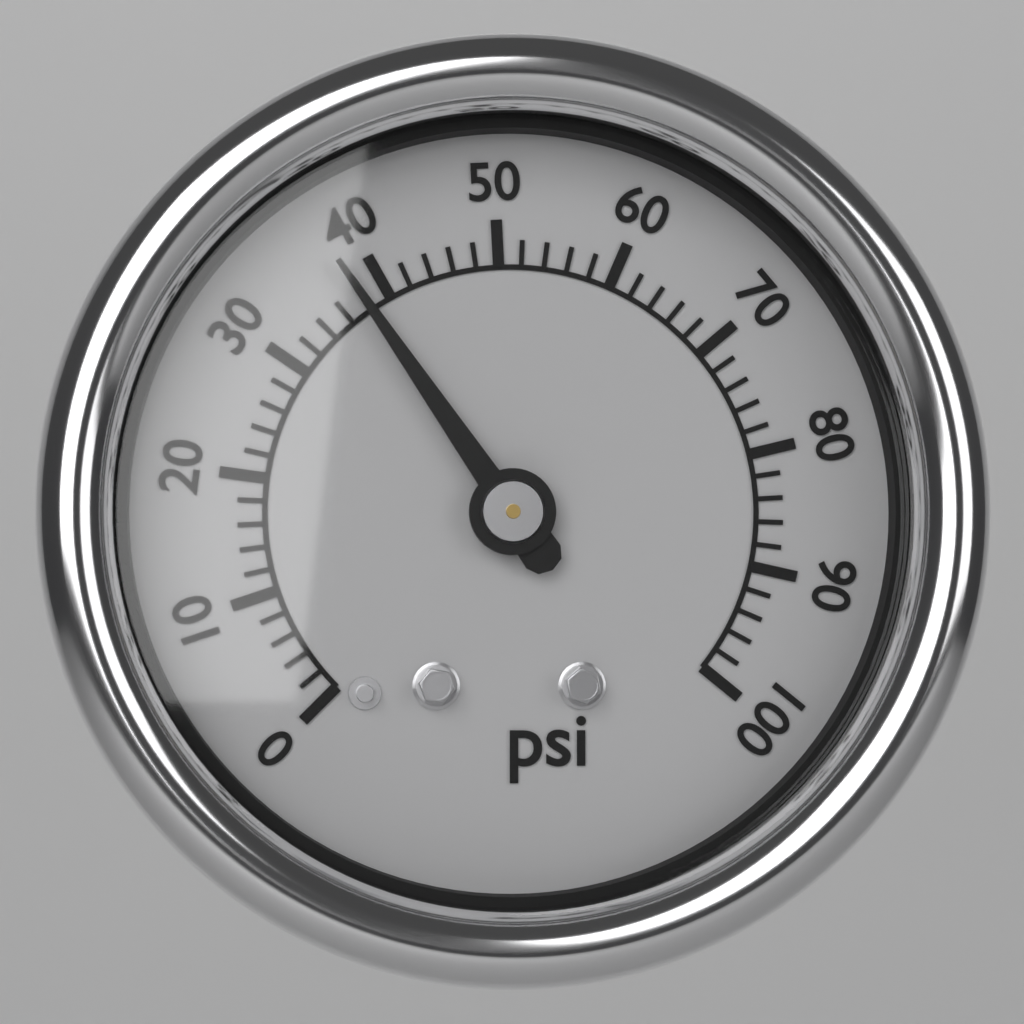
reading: 38 psi
